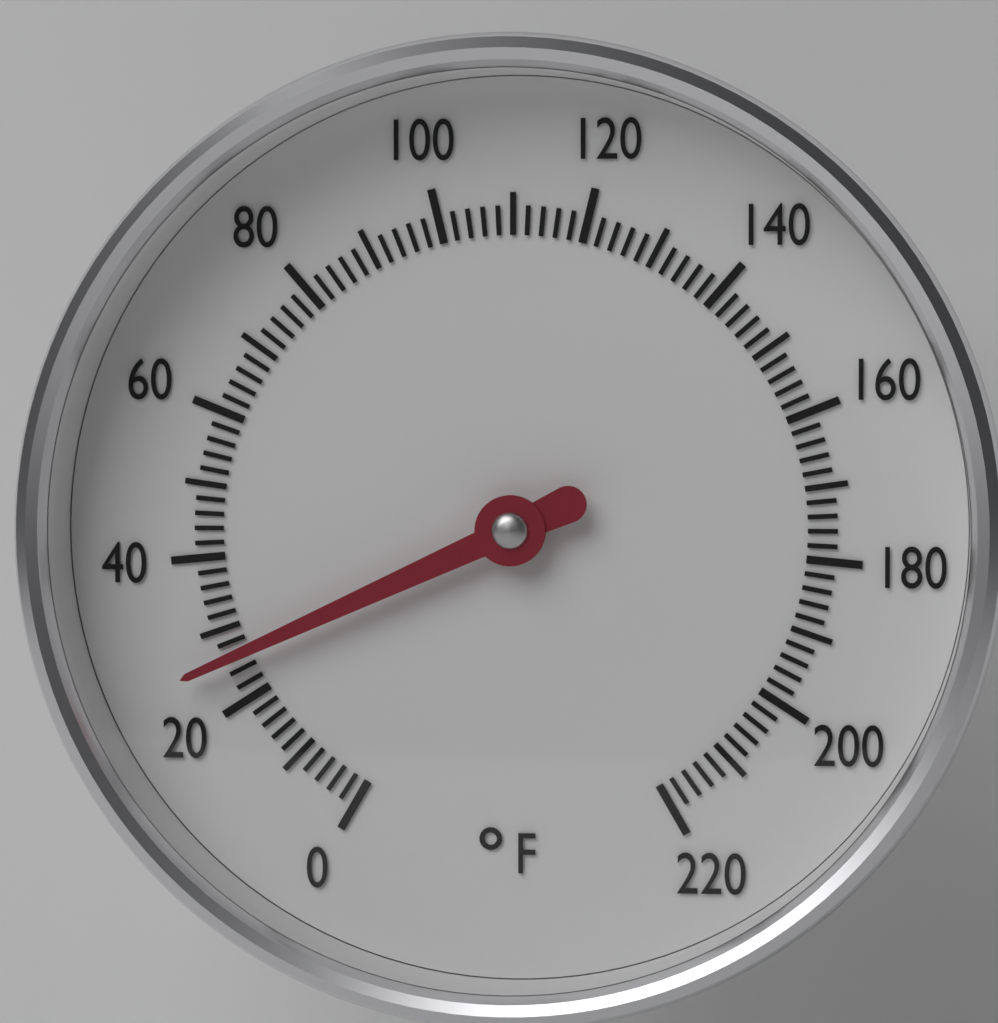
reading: 26 °F
